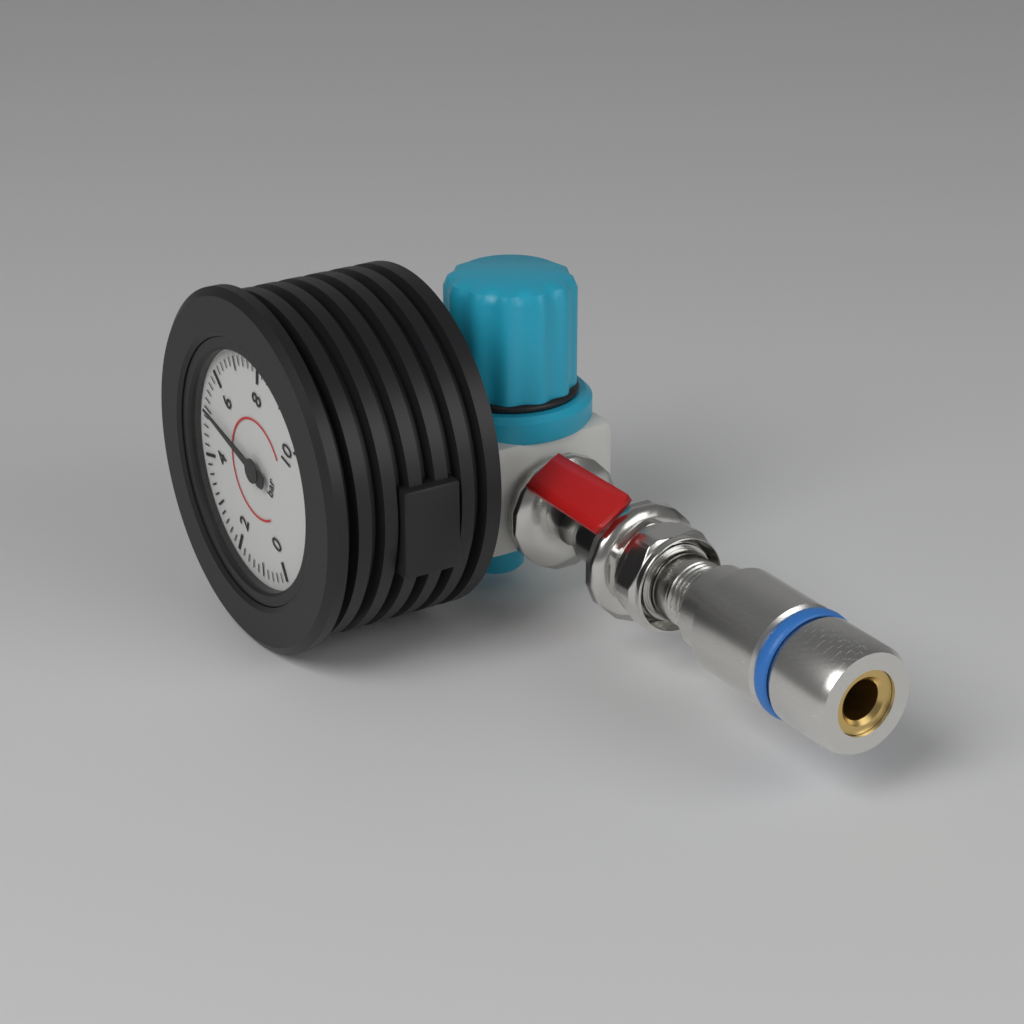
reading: 5.0 bar
